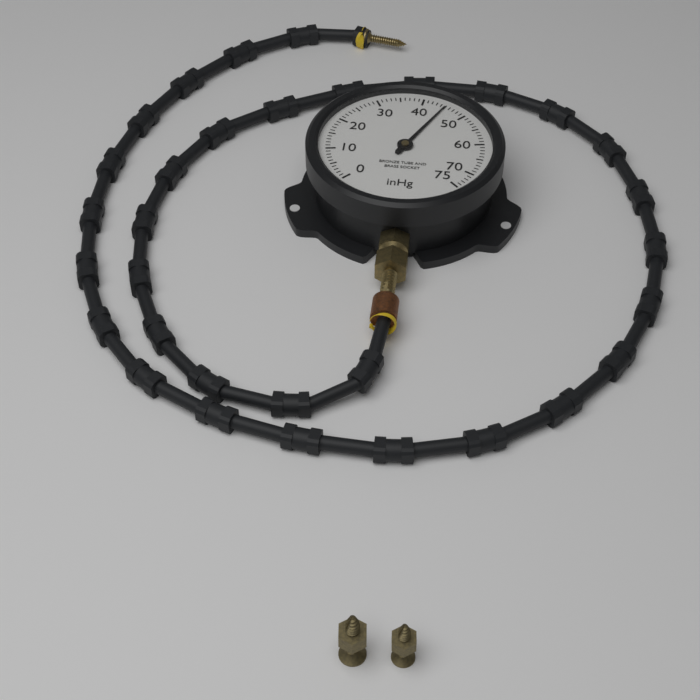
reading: 45 inHg
